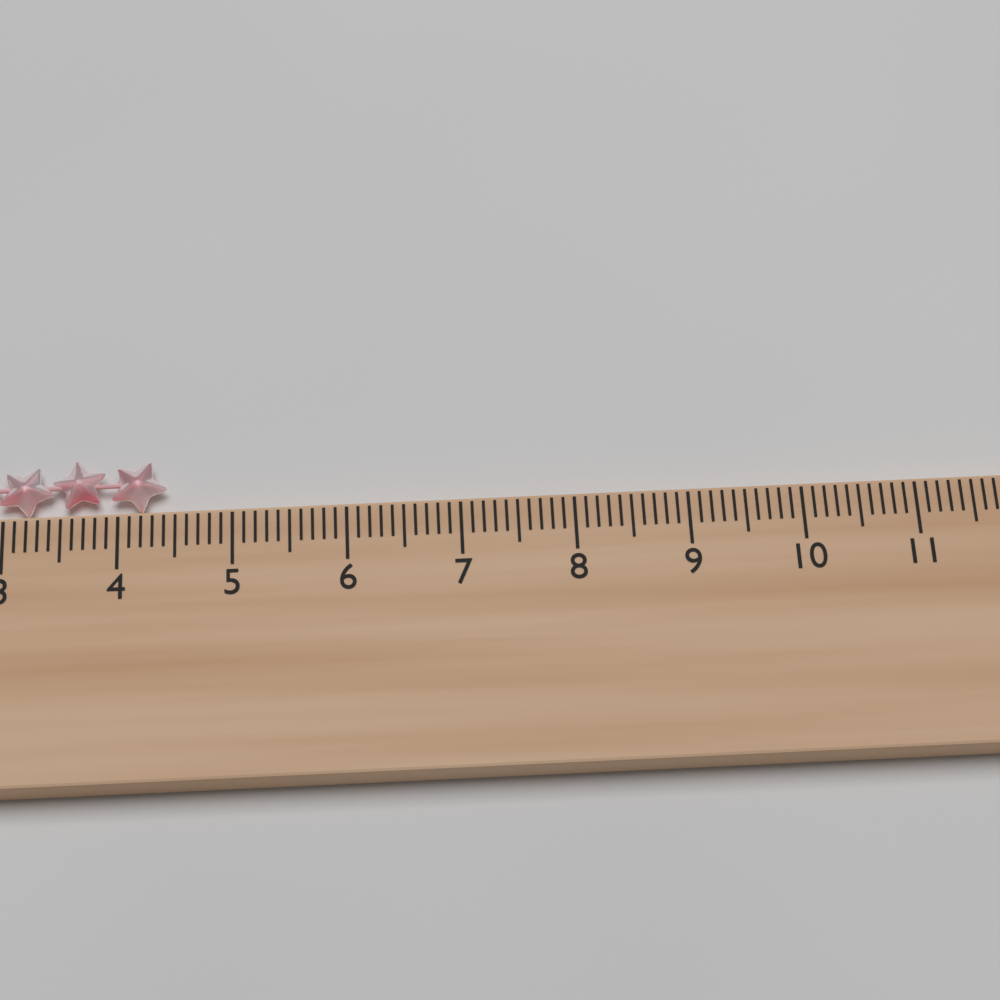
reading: 4.4 cm
